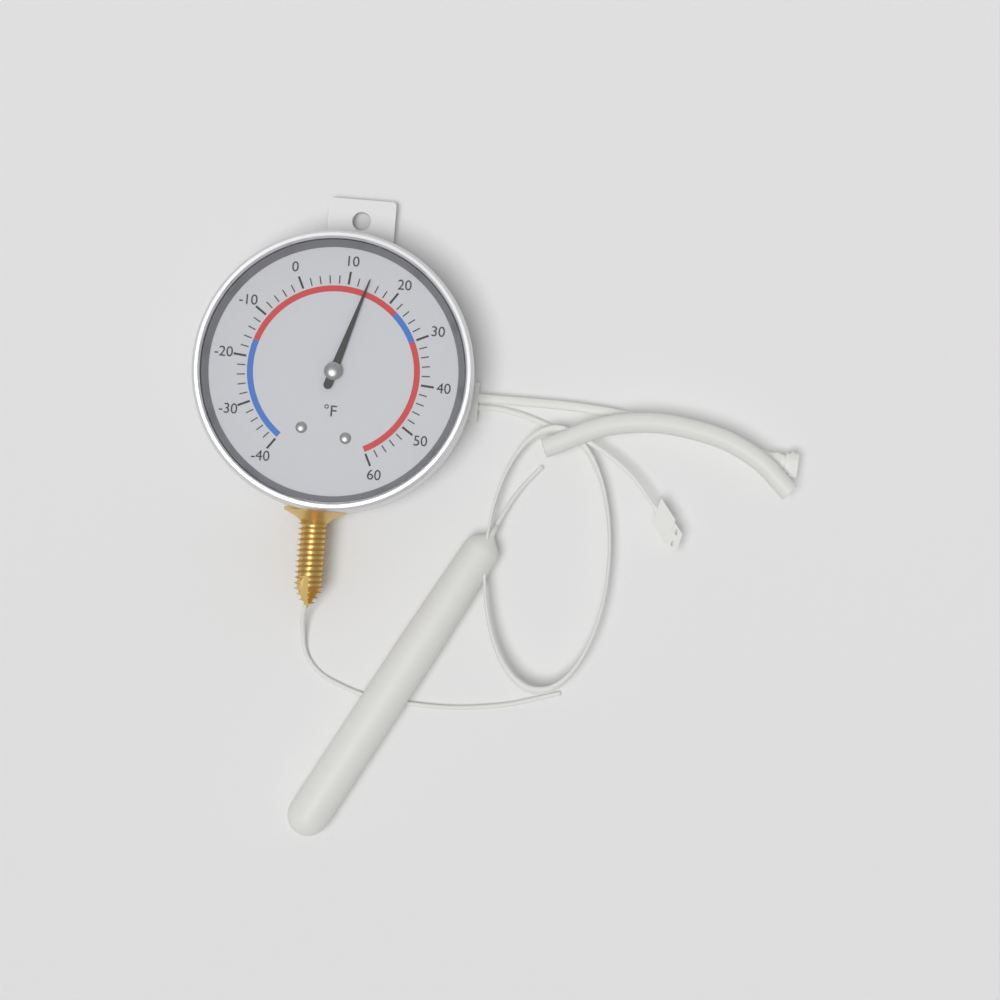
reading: 14 °F
